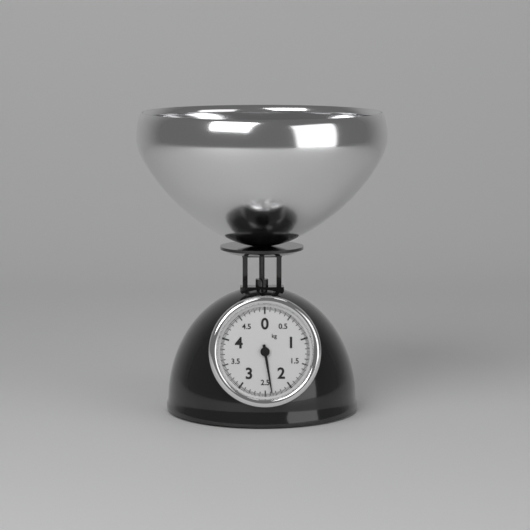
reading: 2.375 kg
